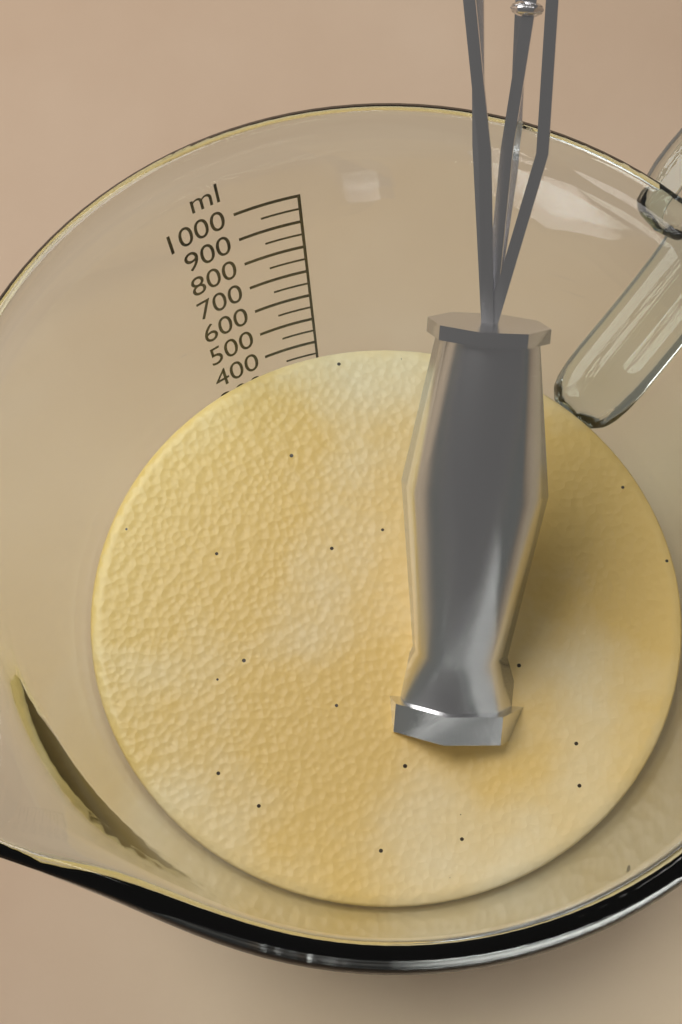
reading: 400 ml
